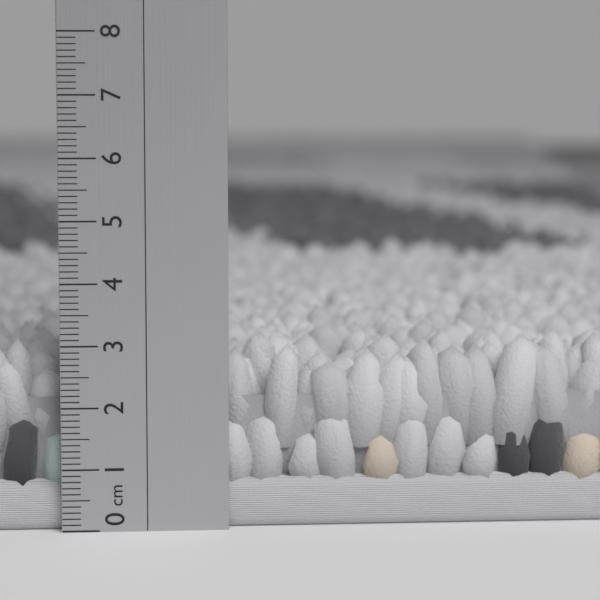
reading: 3.1 cm
